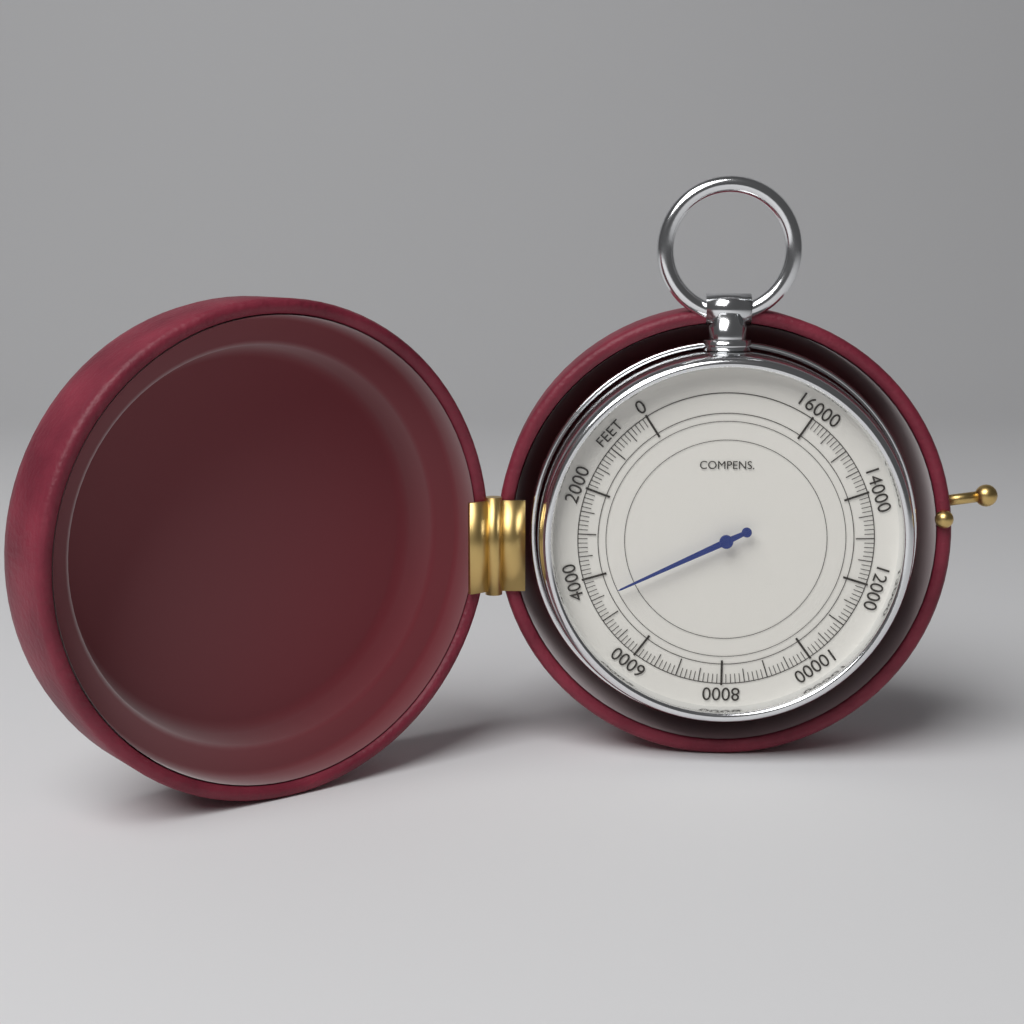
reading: 4500 feet
